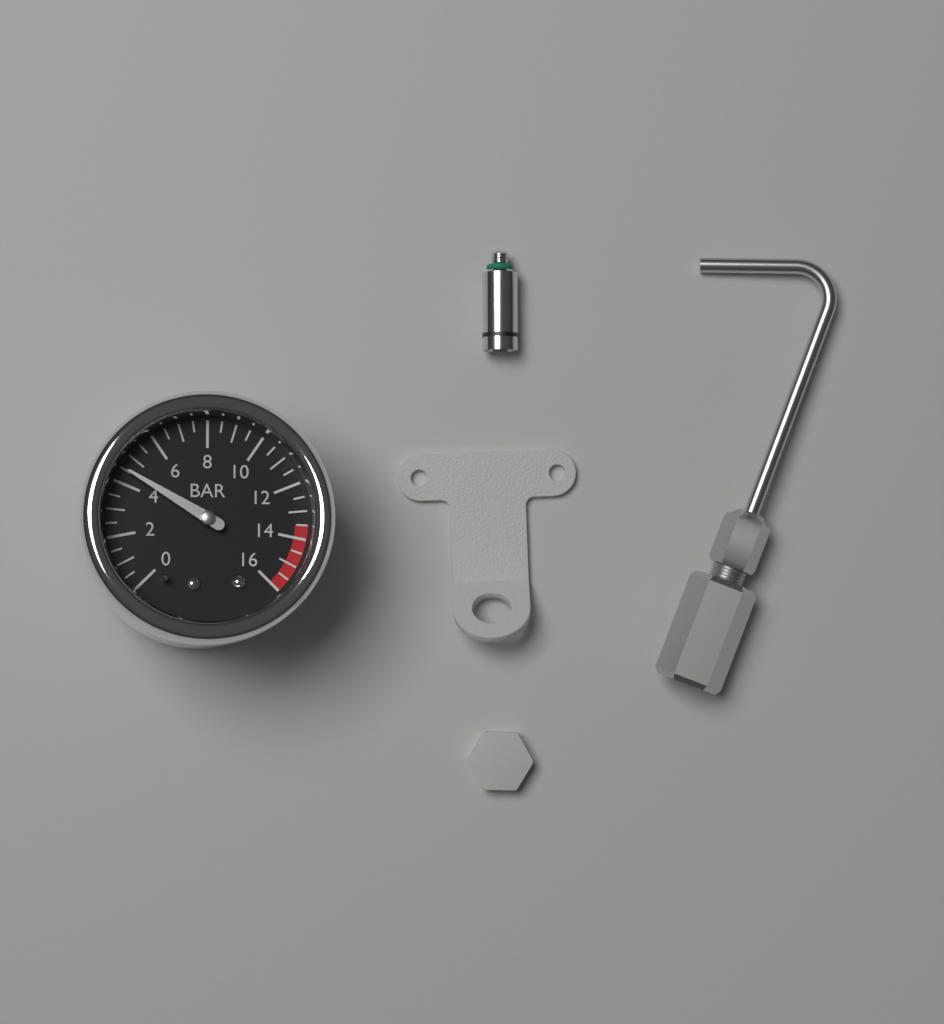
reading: 4.5 bar
